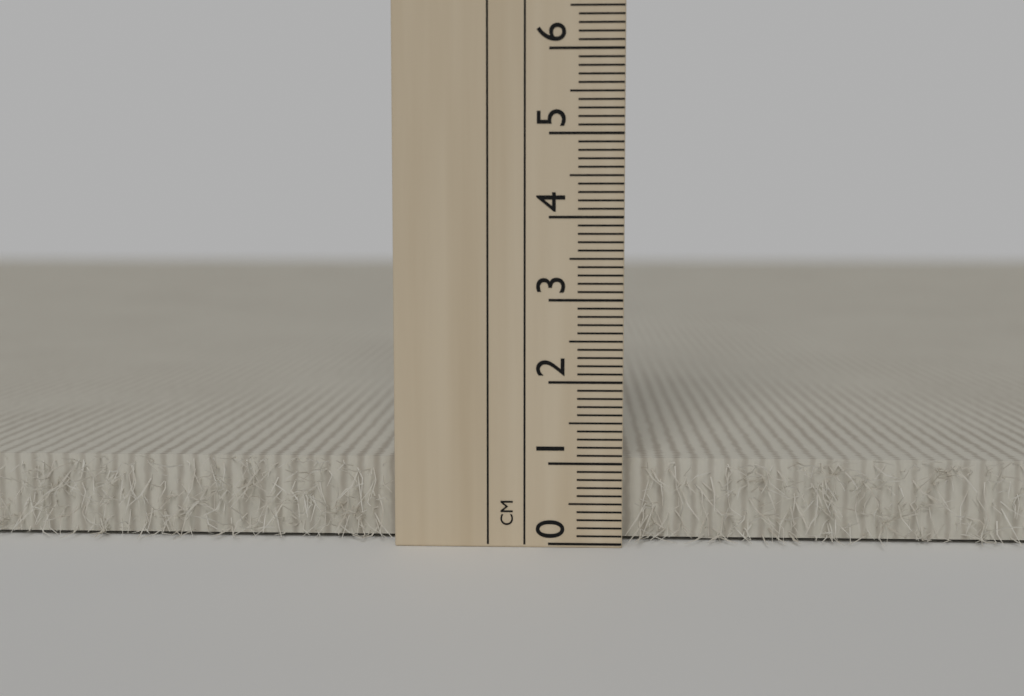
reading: 1.0 cm
